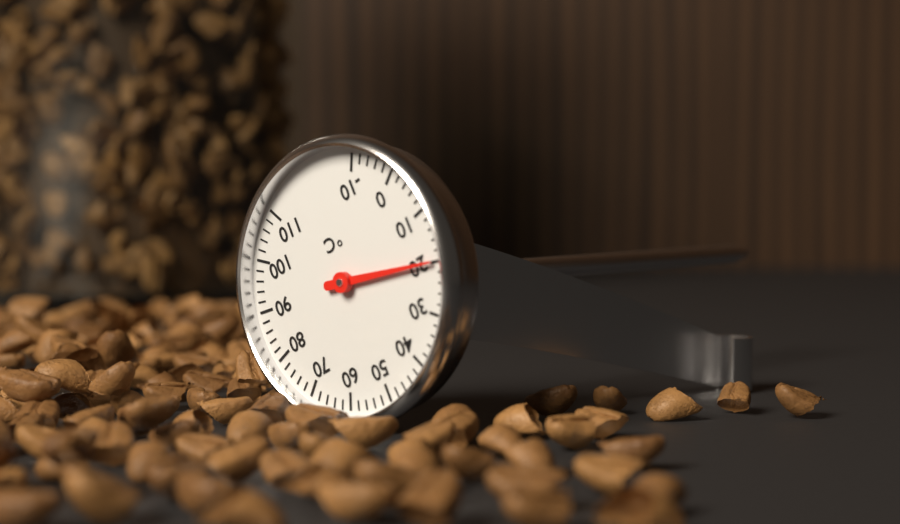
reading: 20 °C
